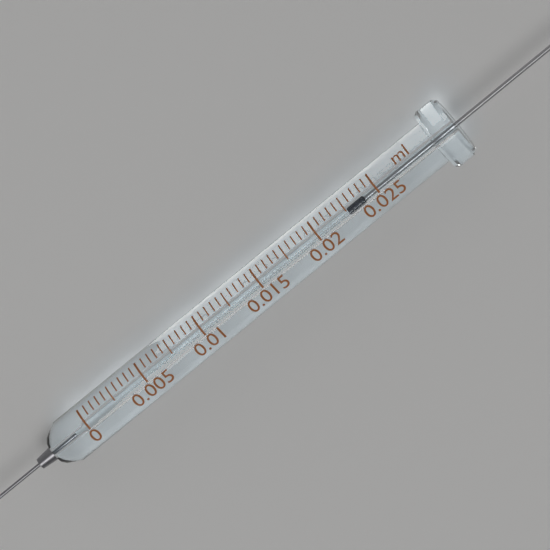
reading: 0.0225 ml
